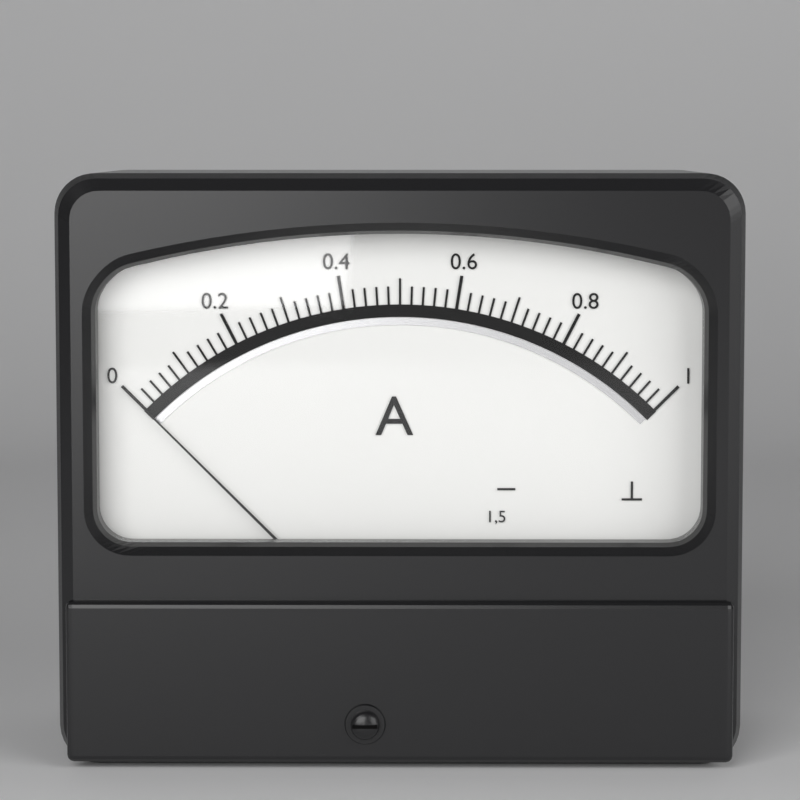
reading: 0.00 A
